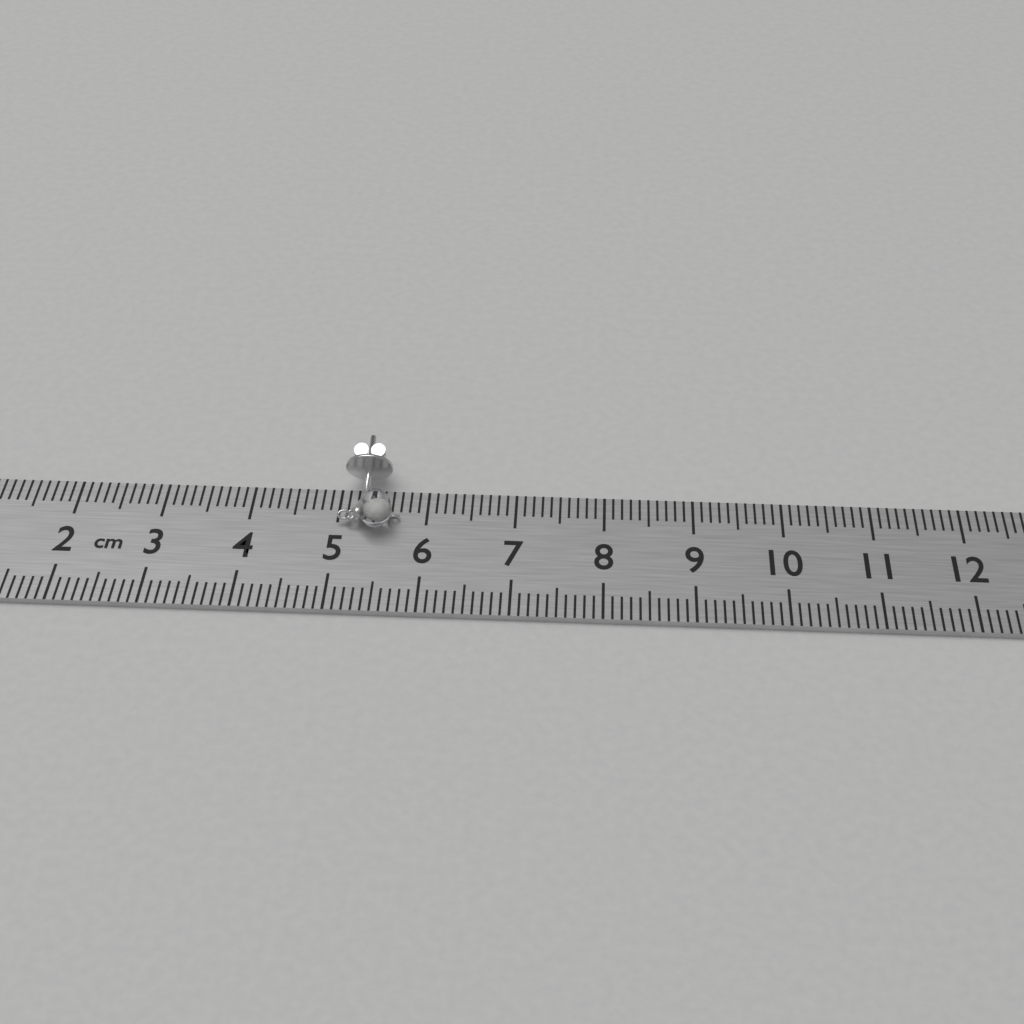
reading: 5.7 cm
